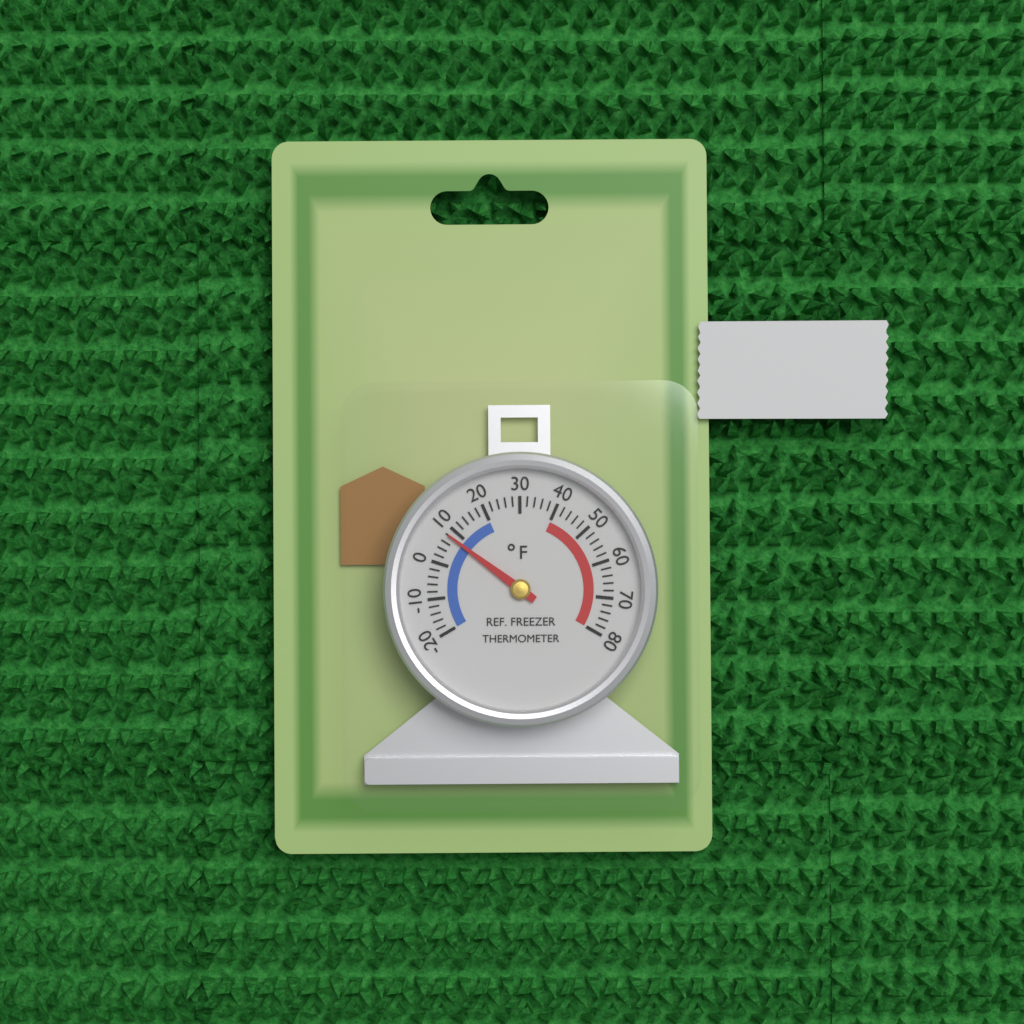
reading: 8 °F
